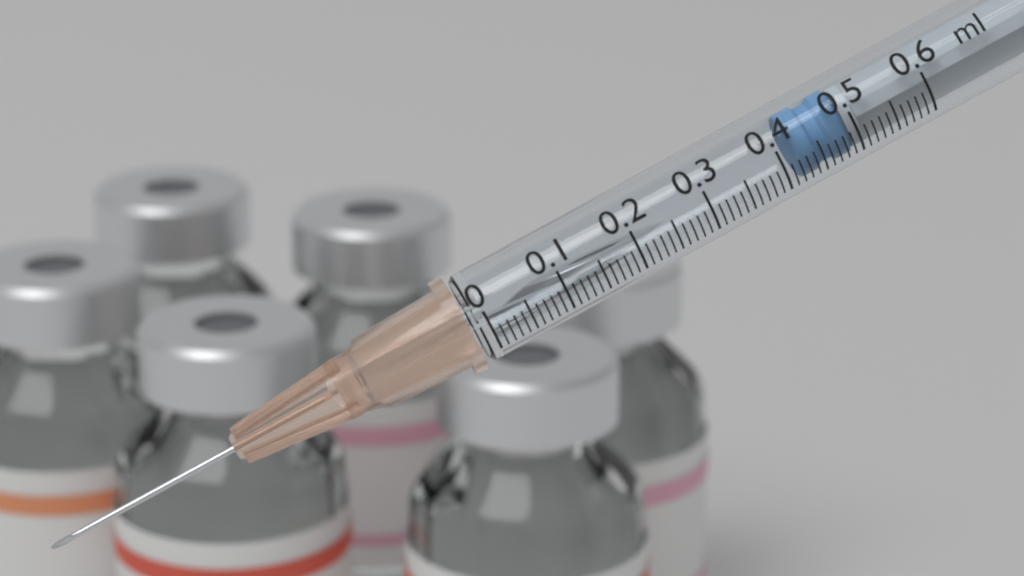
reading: 0.42 ml
